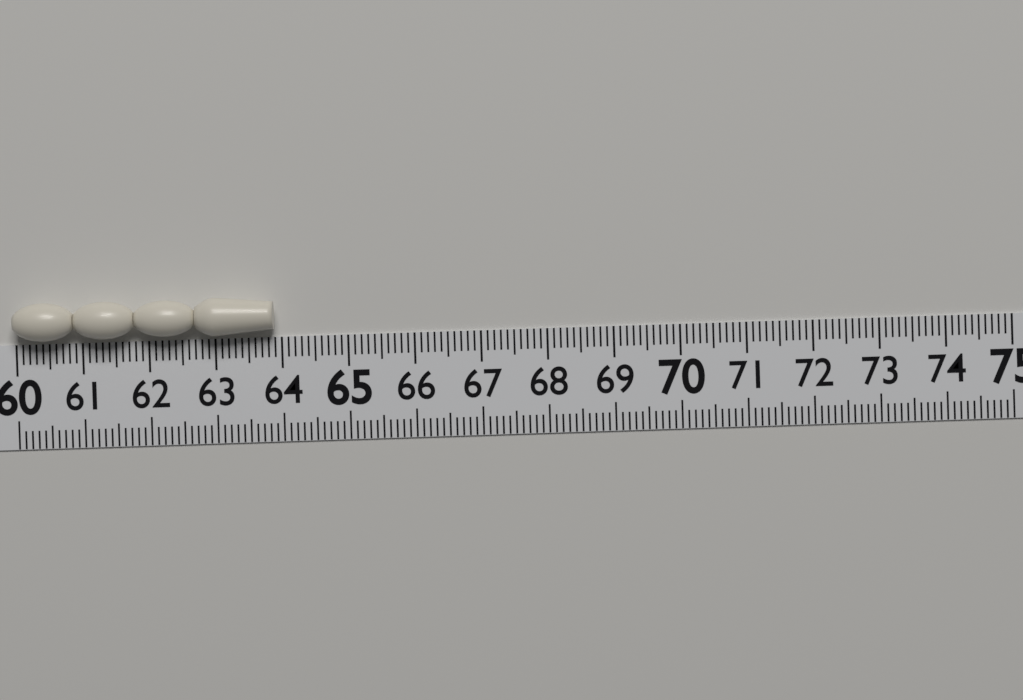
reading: 63.9 (no unit)
